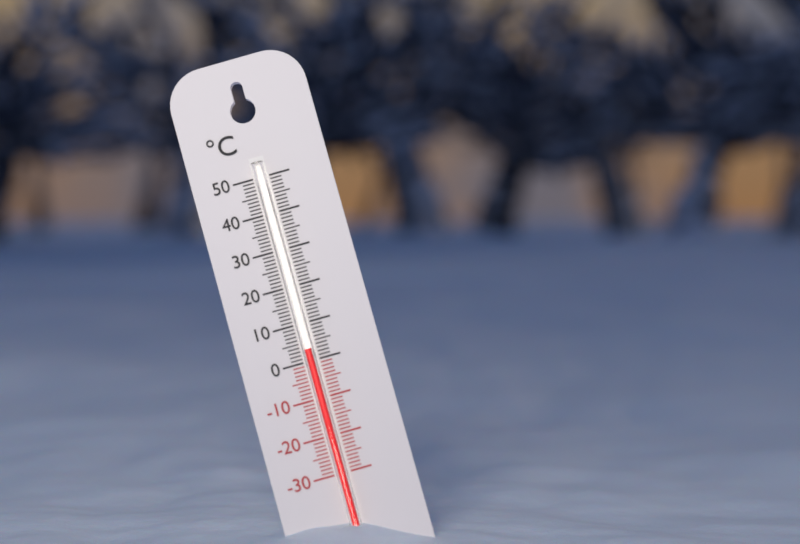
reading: 3 °C
